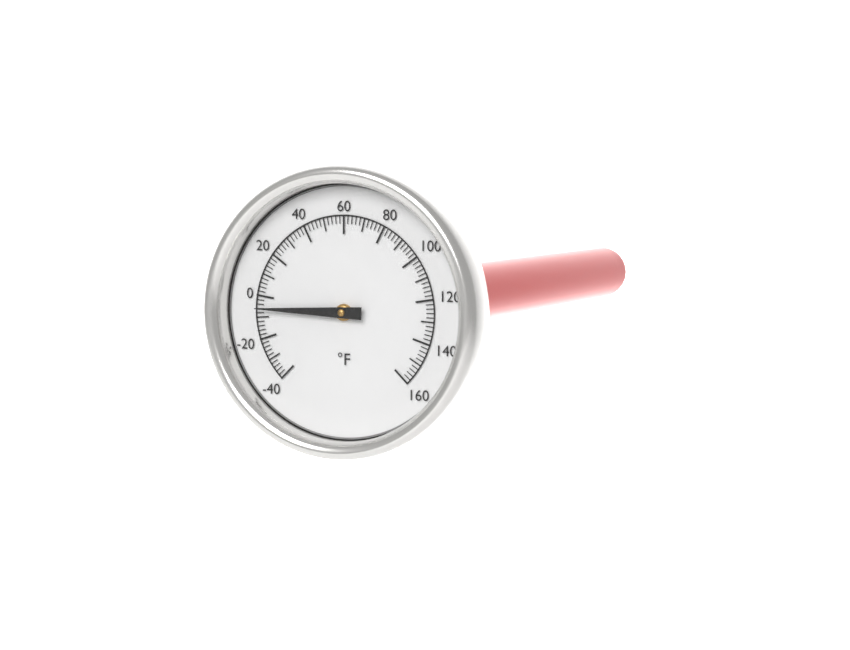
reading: -6 °F
